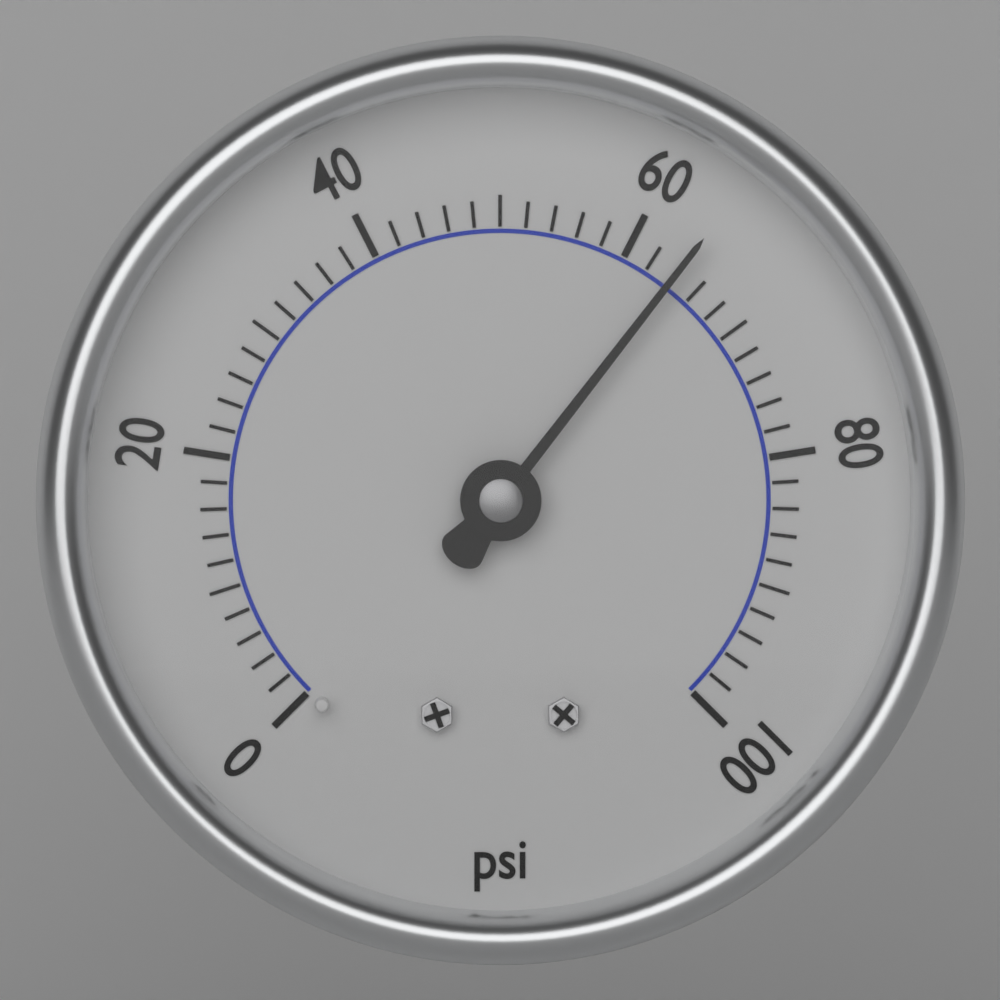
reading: 64 psi
